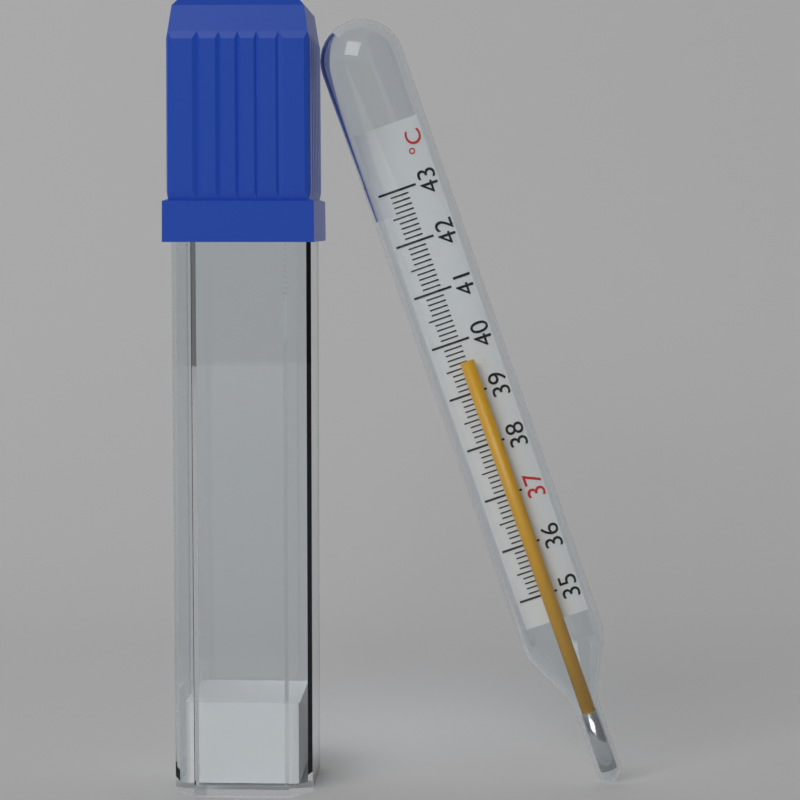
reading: 39.6 °C
